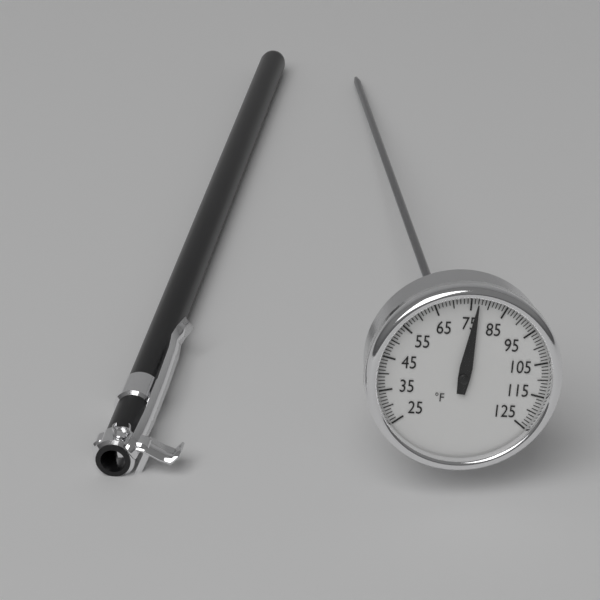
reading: 77 °F
